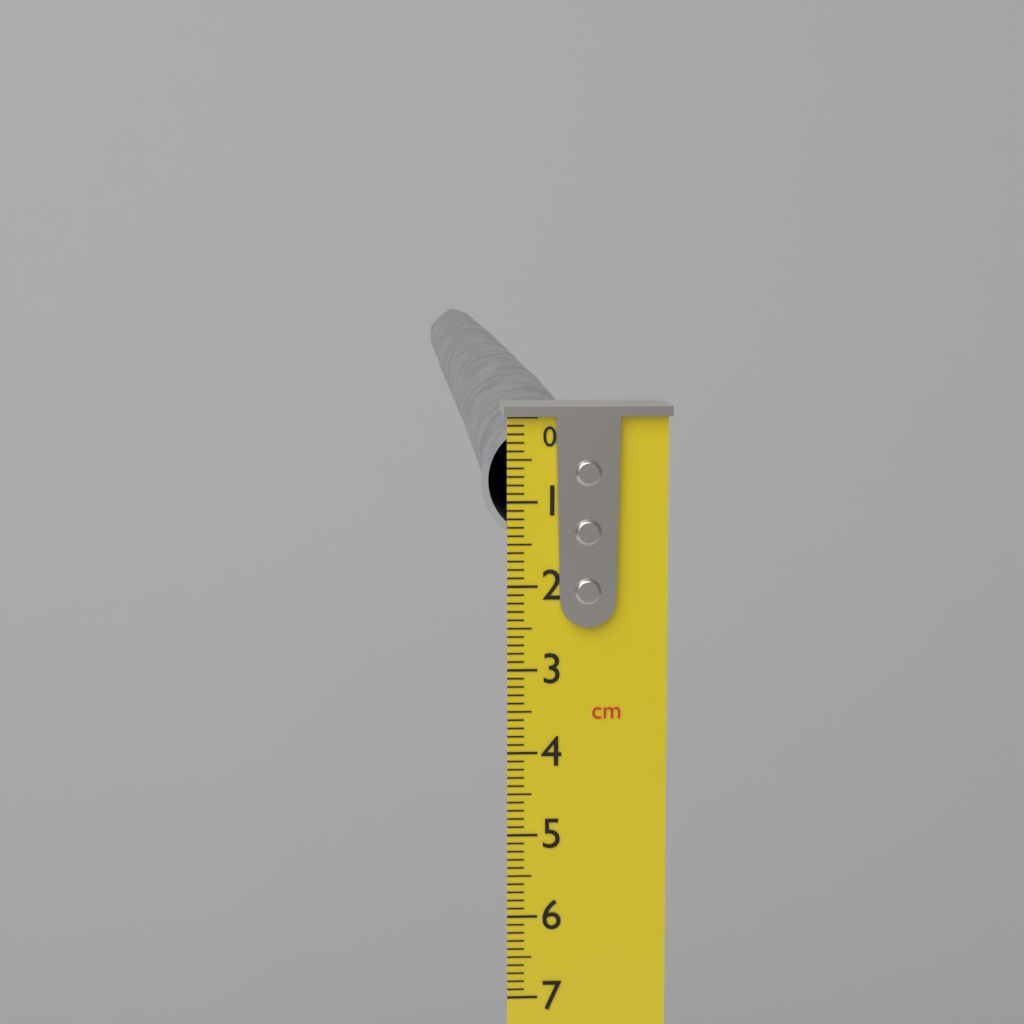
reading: 1.5 cm
